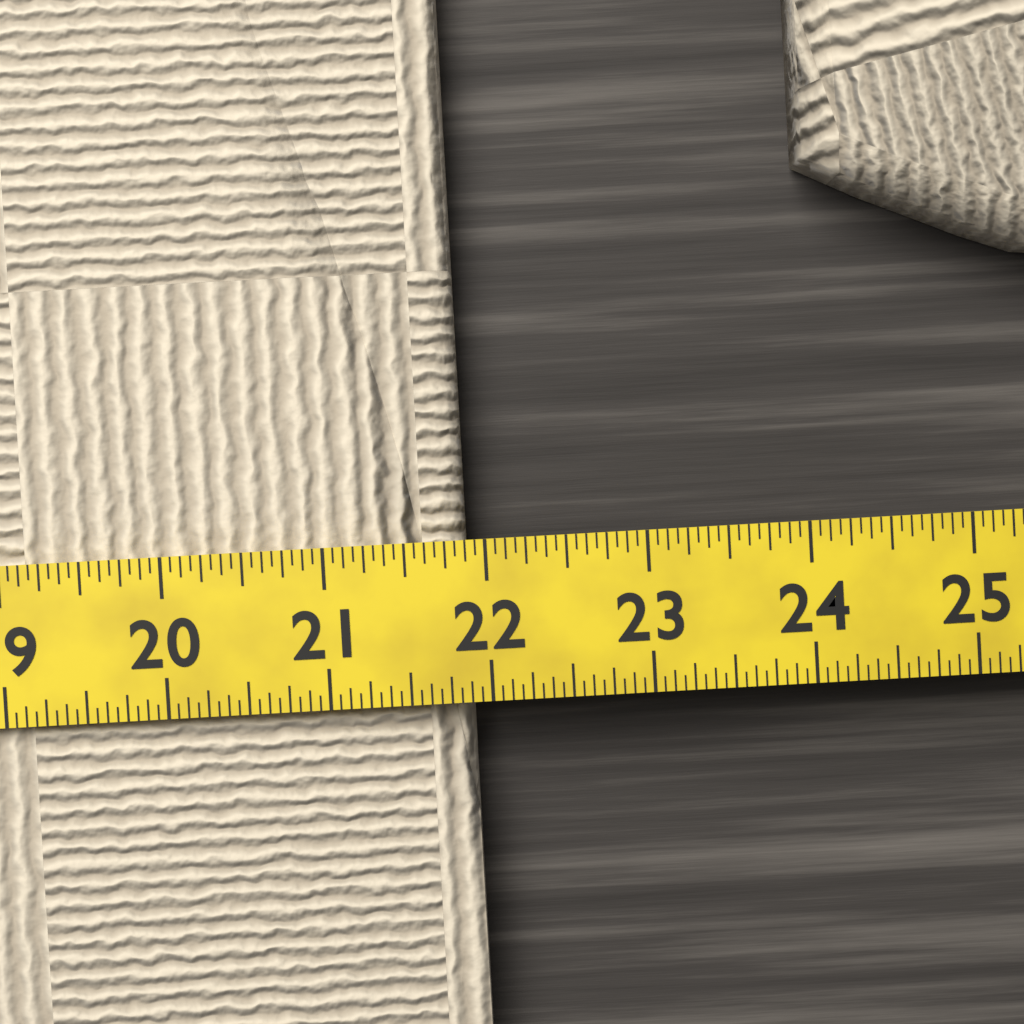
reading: 21.8750 (no unit)
